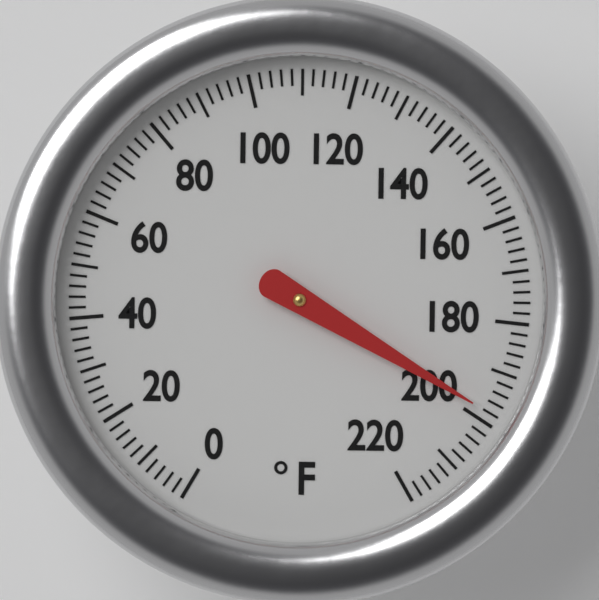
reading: 198 °F
